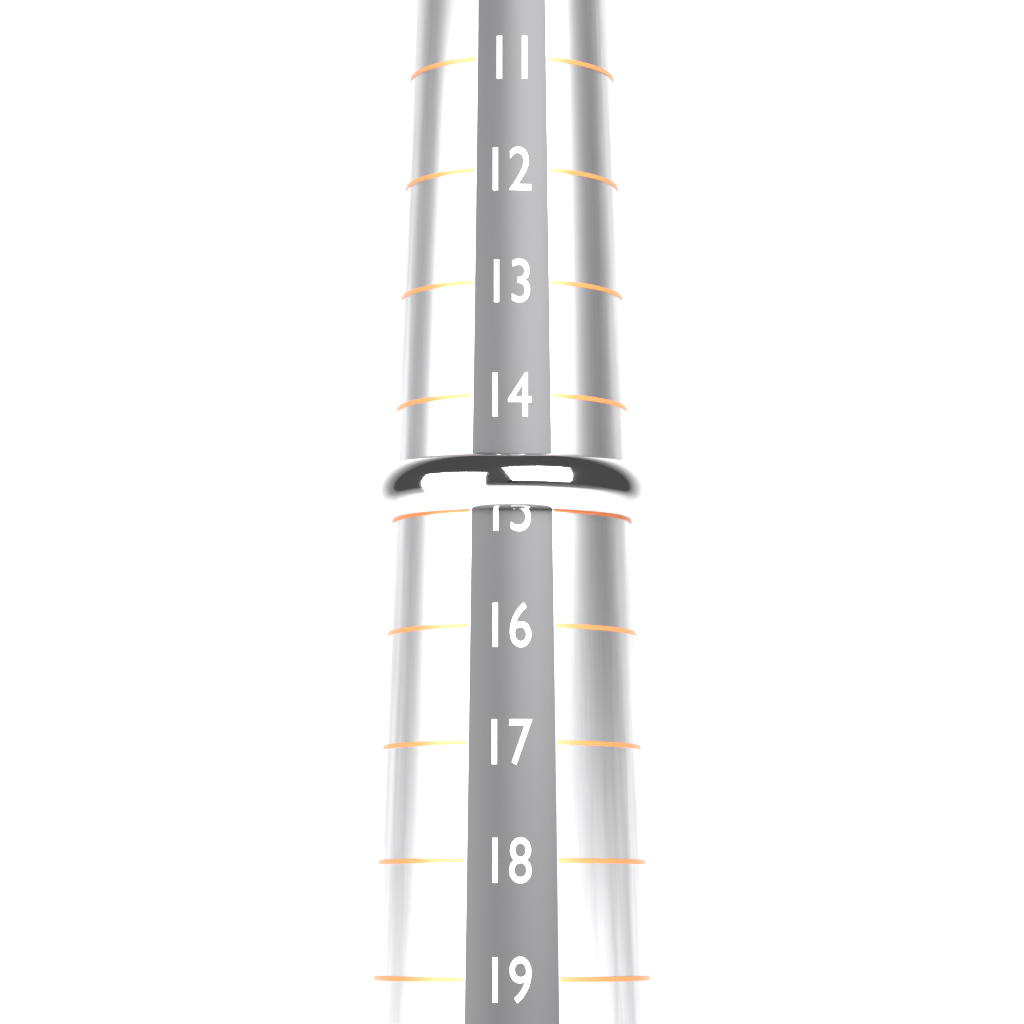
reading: 15 (no unit)
